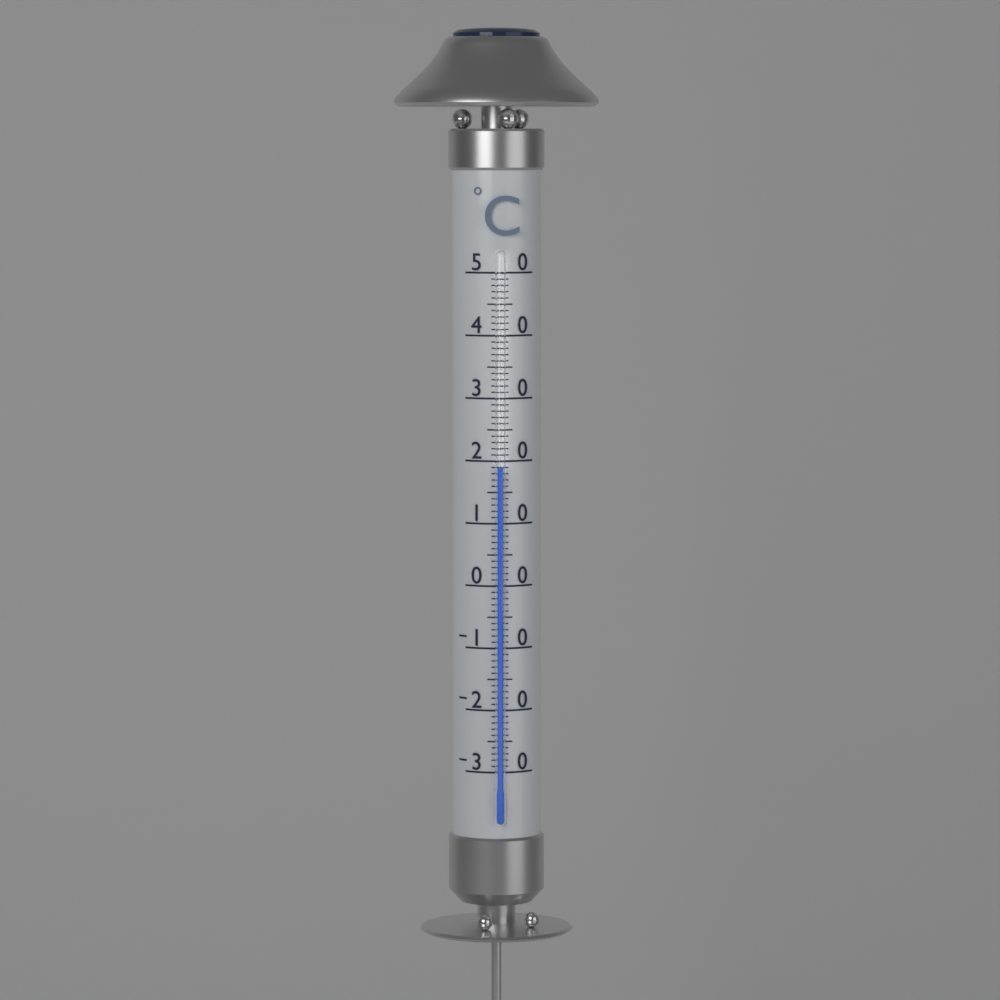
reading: 19 °C
